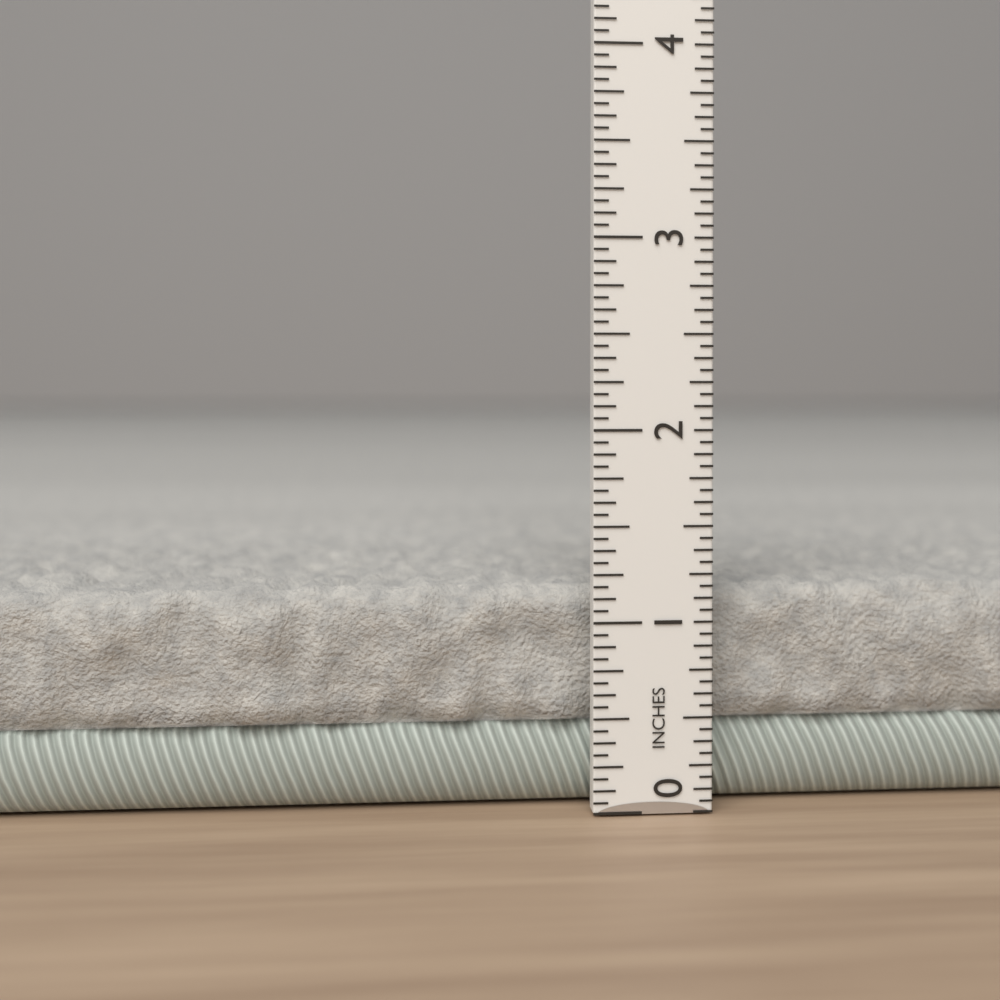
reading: 1.1875 in
